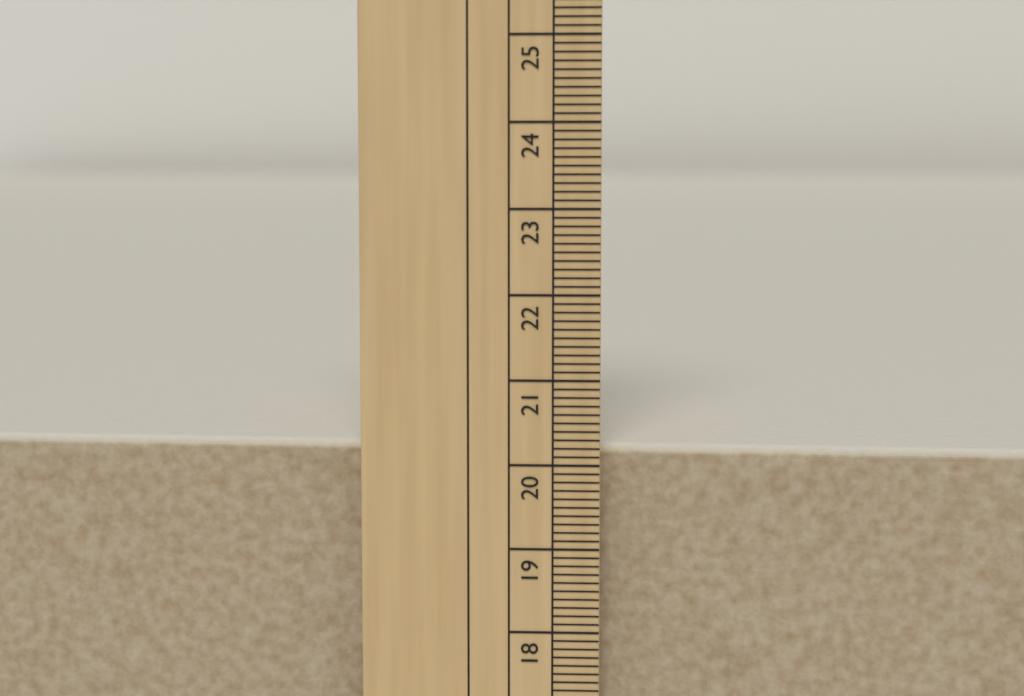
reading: 20.2 cm
